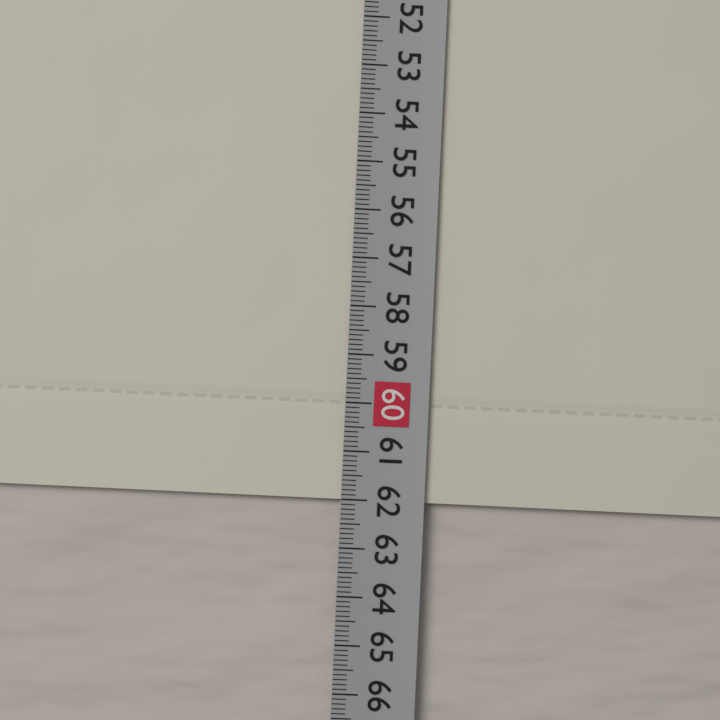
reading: 62.0 cm
